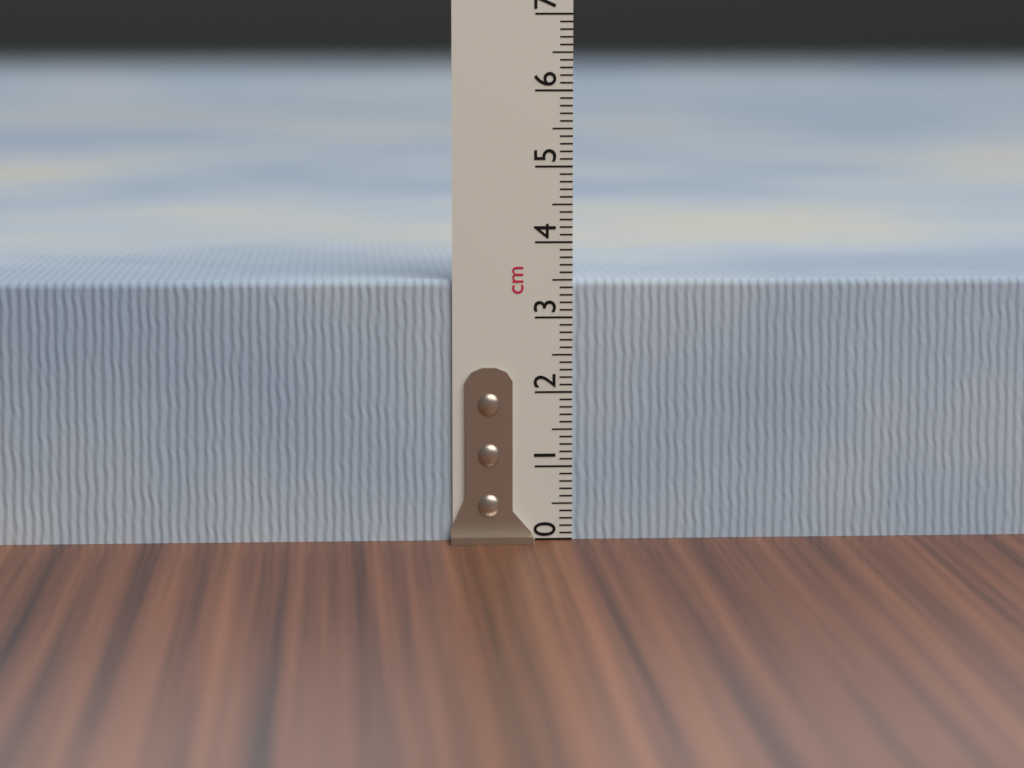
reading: 3.5 cm
